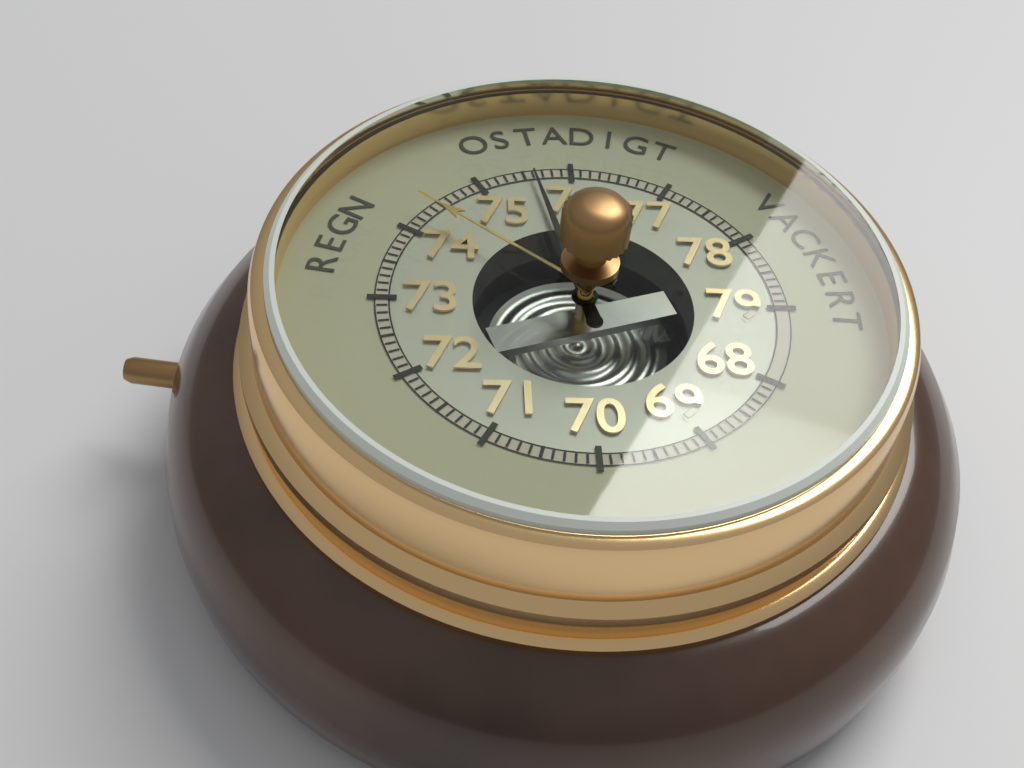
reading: 75.6 (no unit)
